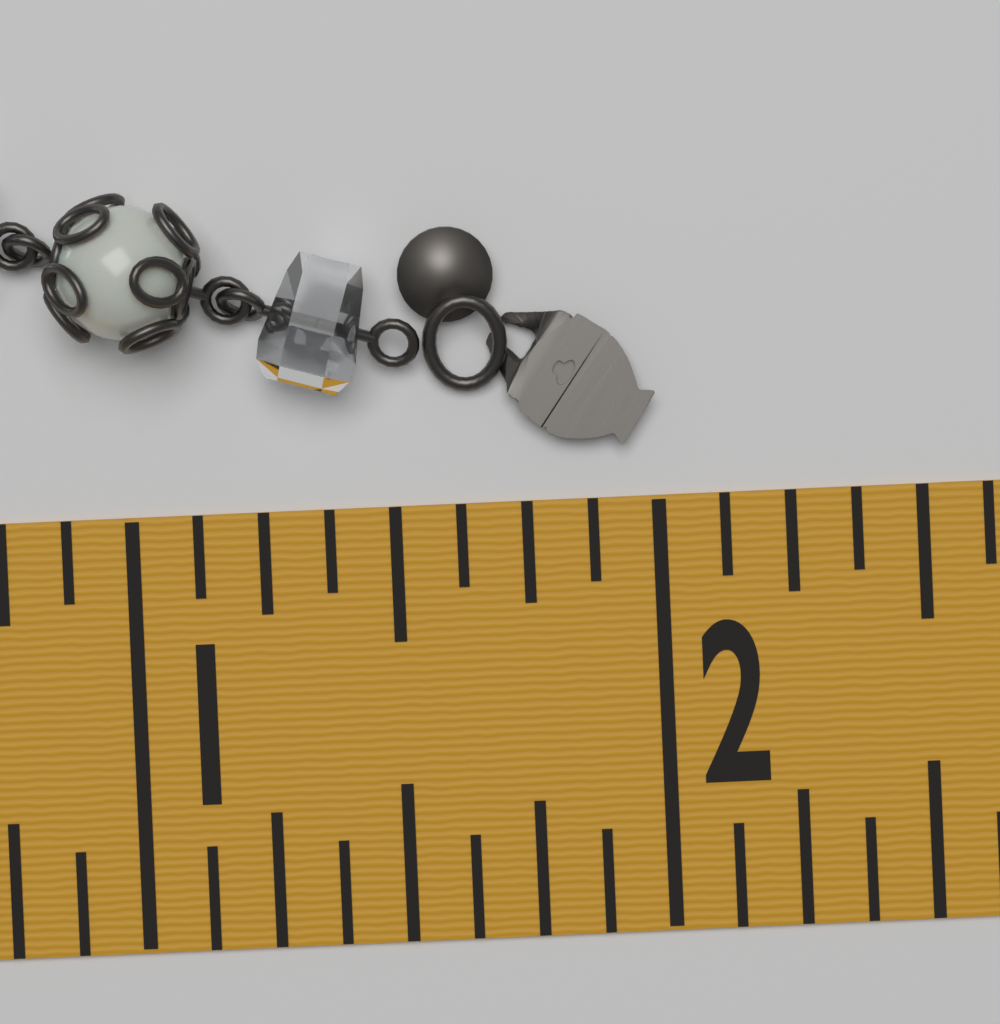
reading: 2.000 in
